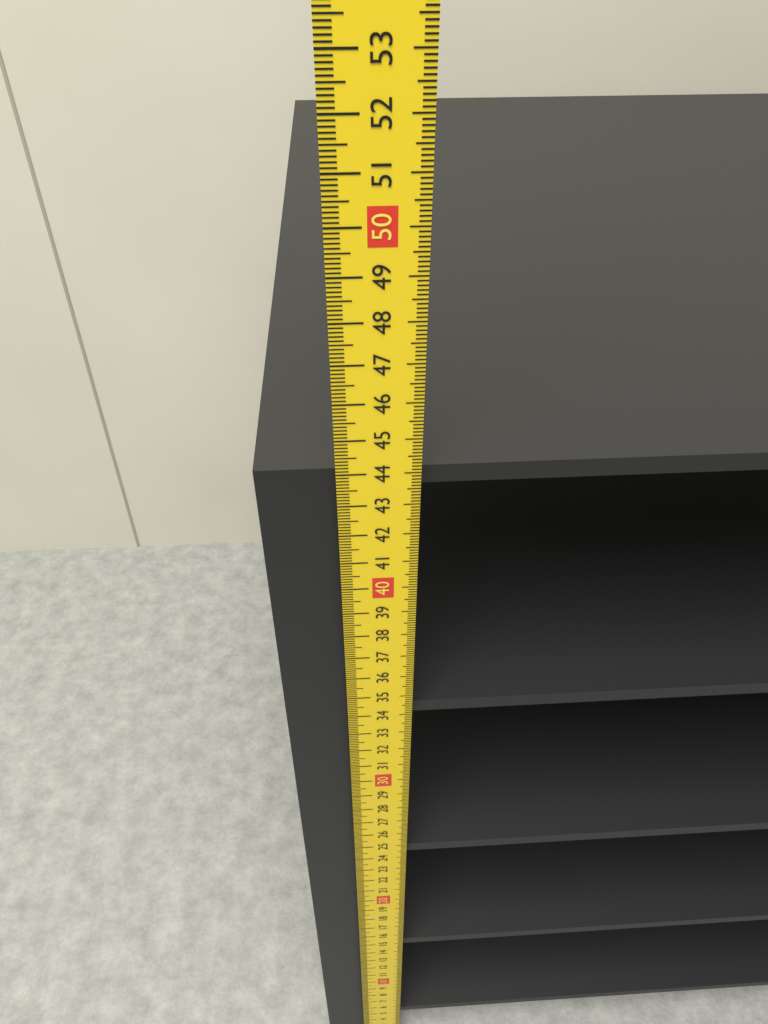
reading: 43.9 cm
